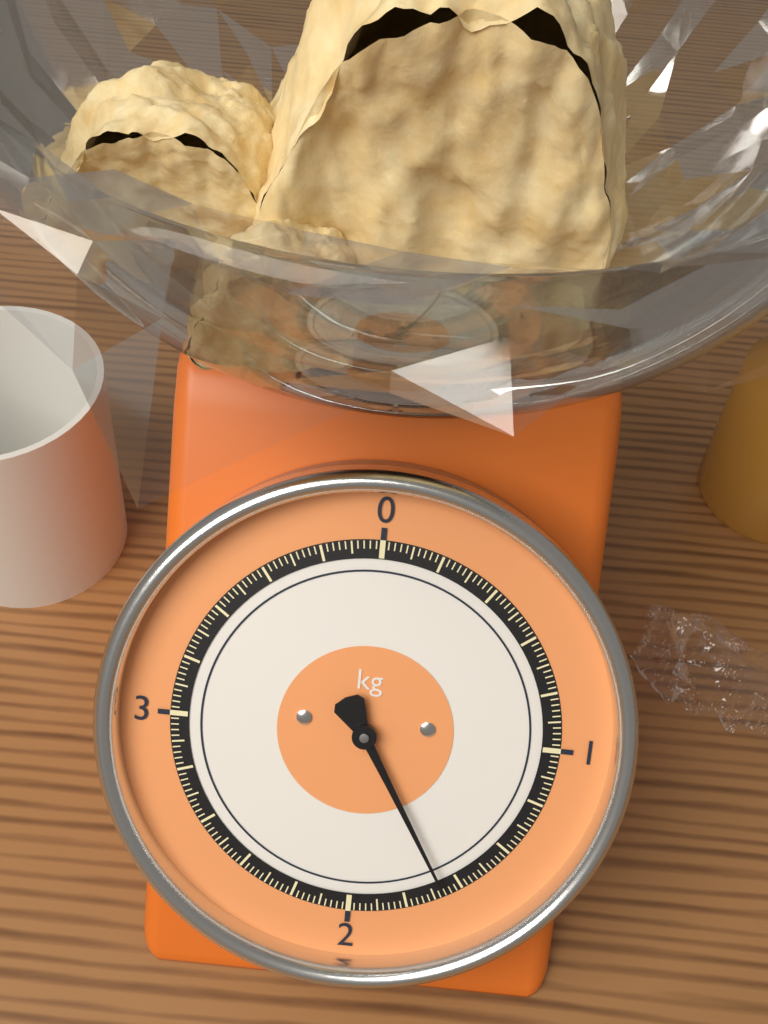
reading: 1.66 kg
